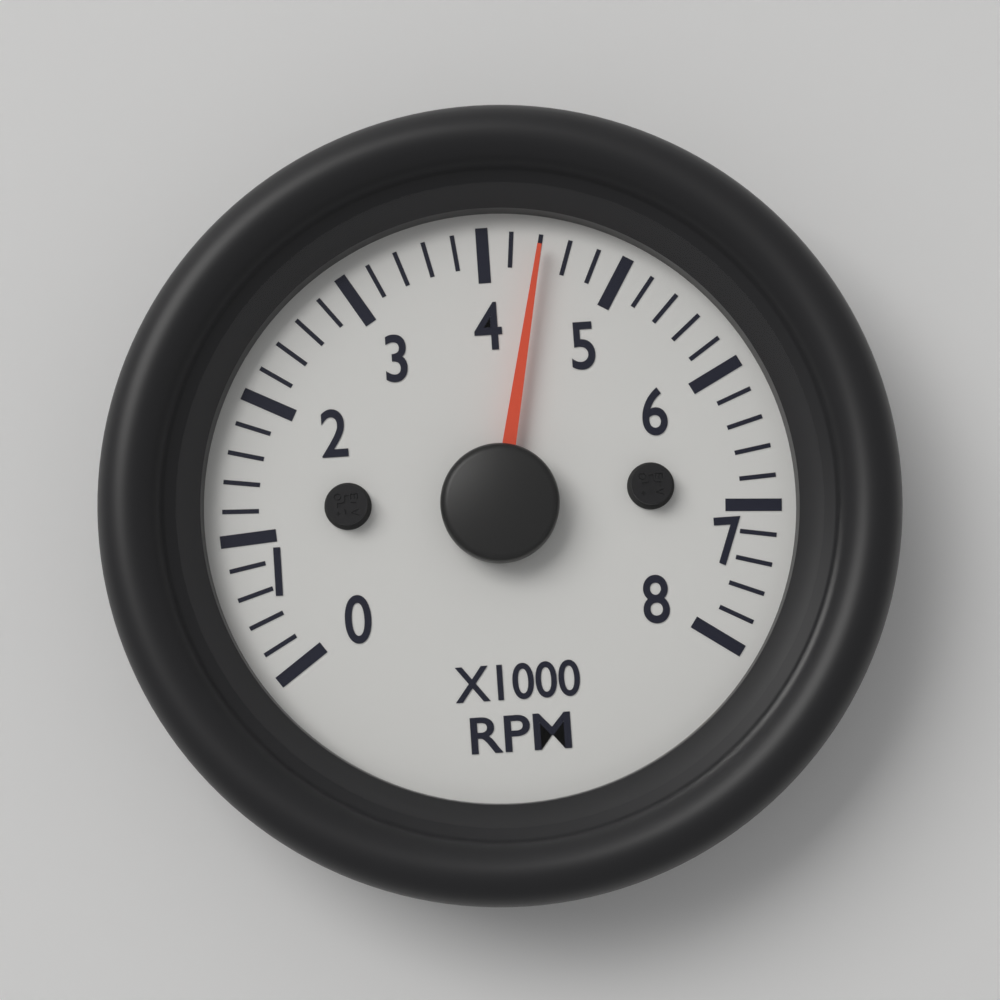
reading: 4400 RPM
